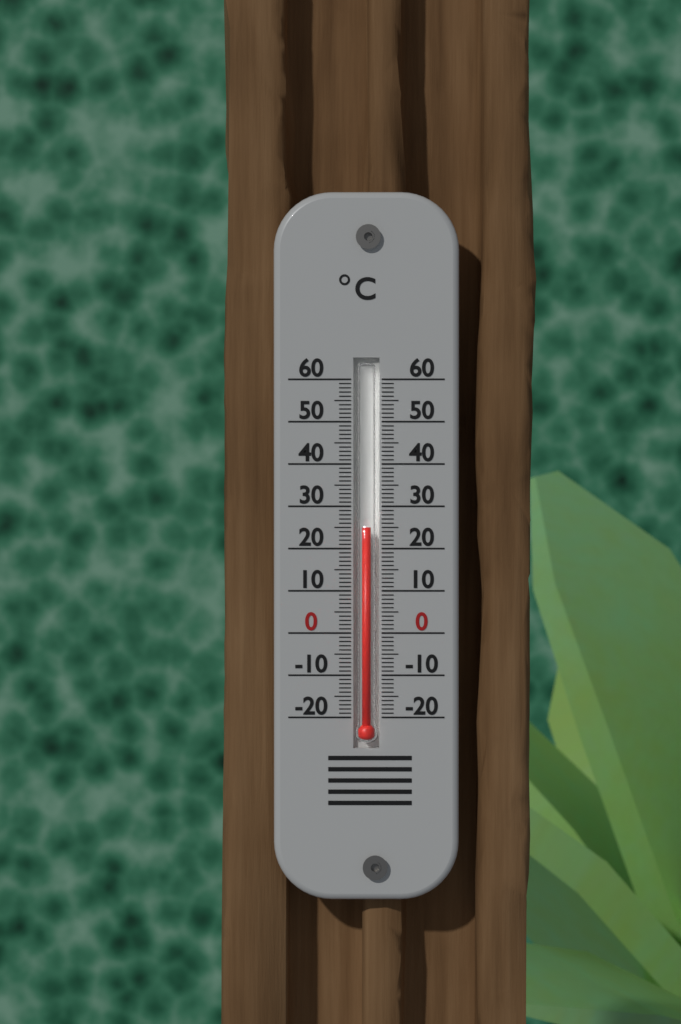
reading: 25 °C
